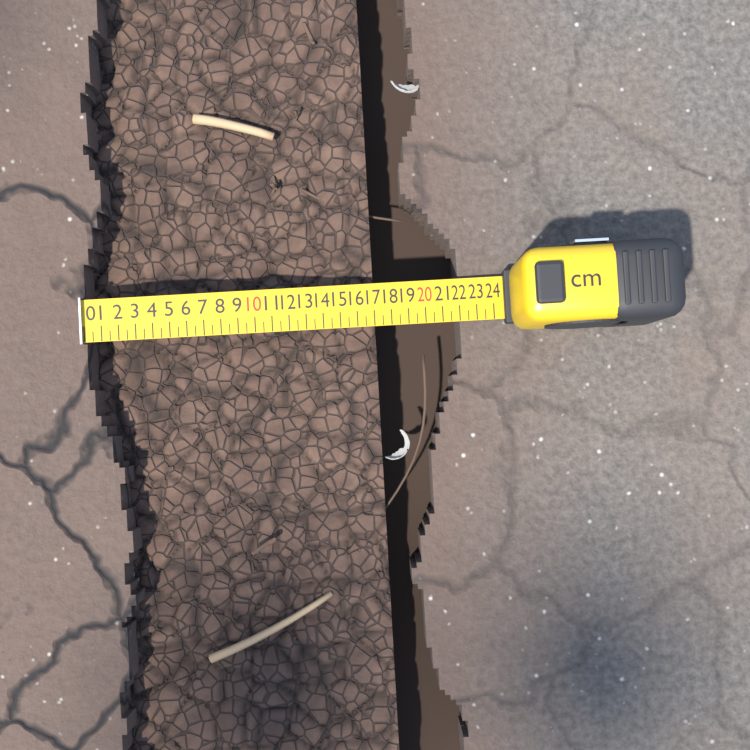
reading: 17.0 cm
